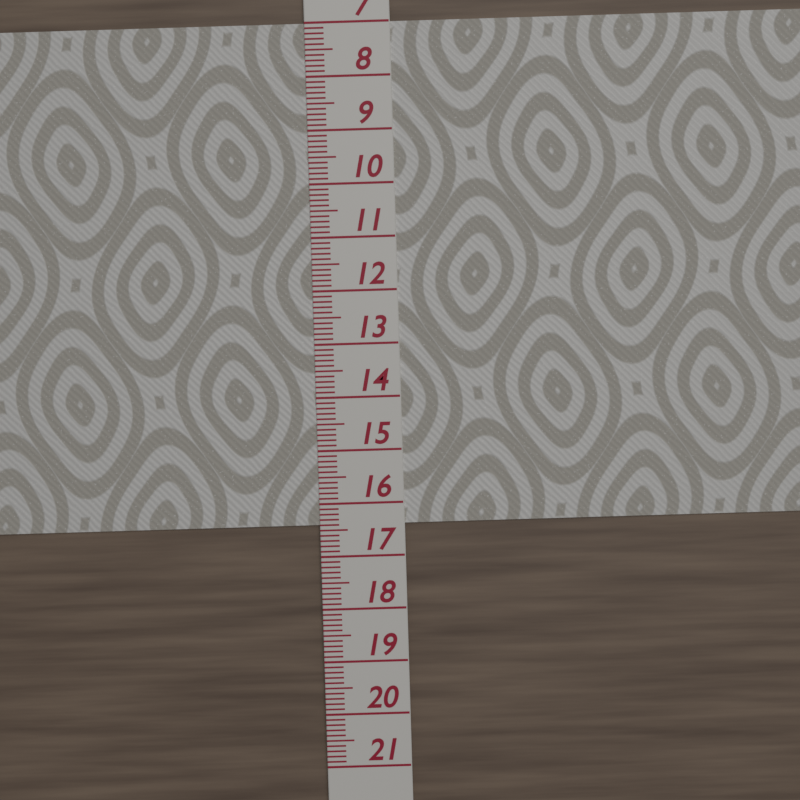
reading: 16.4 (no unit)
